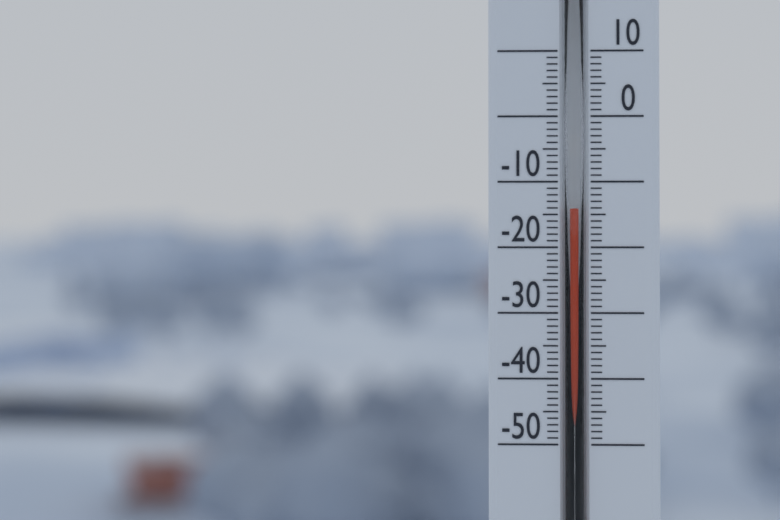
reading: -14 (no unit)
